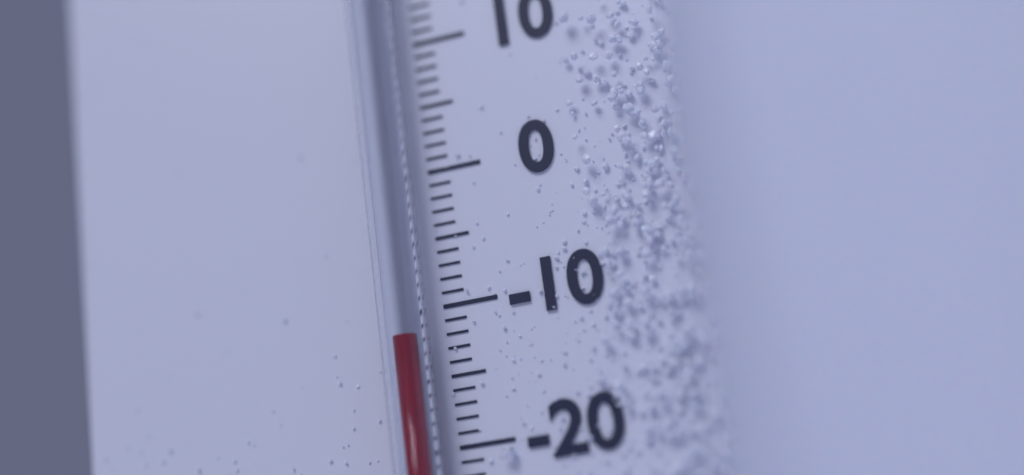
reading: -12 °C
